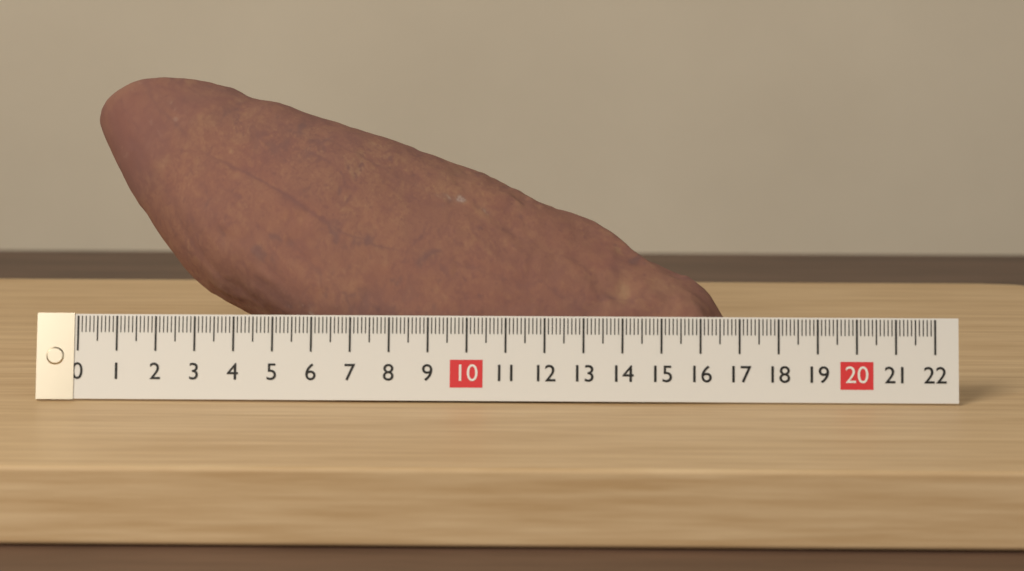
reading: 16.7 (no unit)
